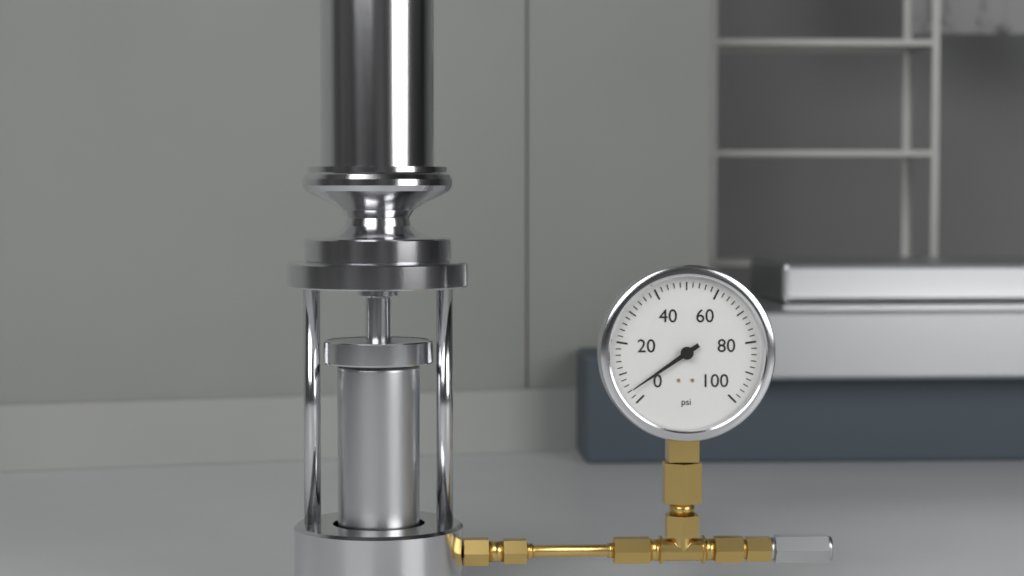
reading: 4 psi
